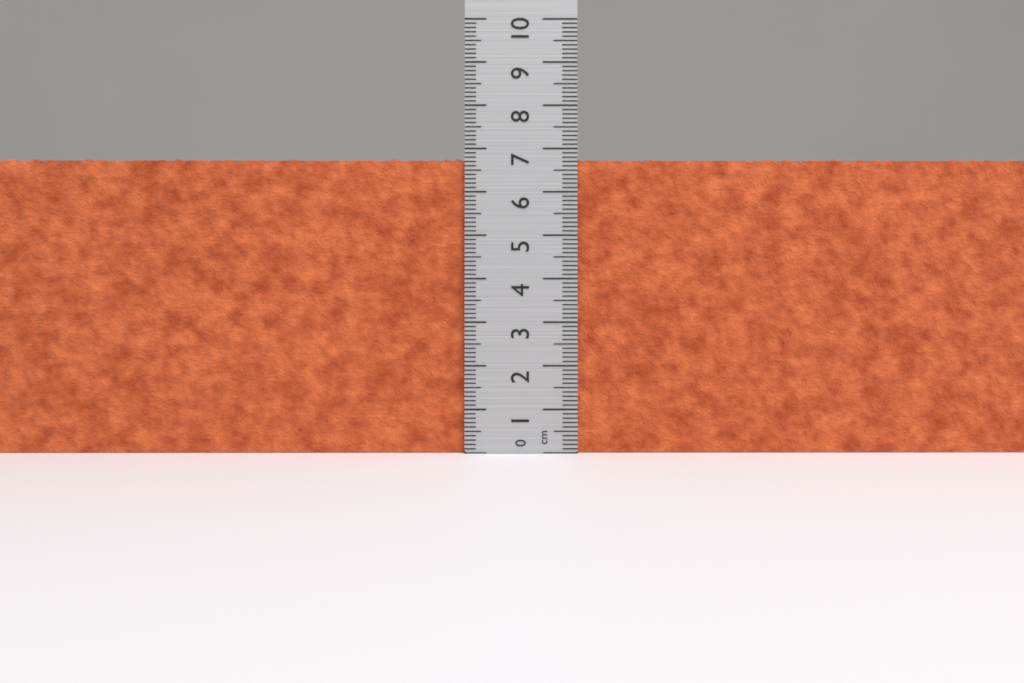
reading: 6.8 cm
